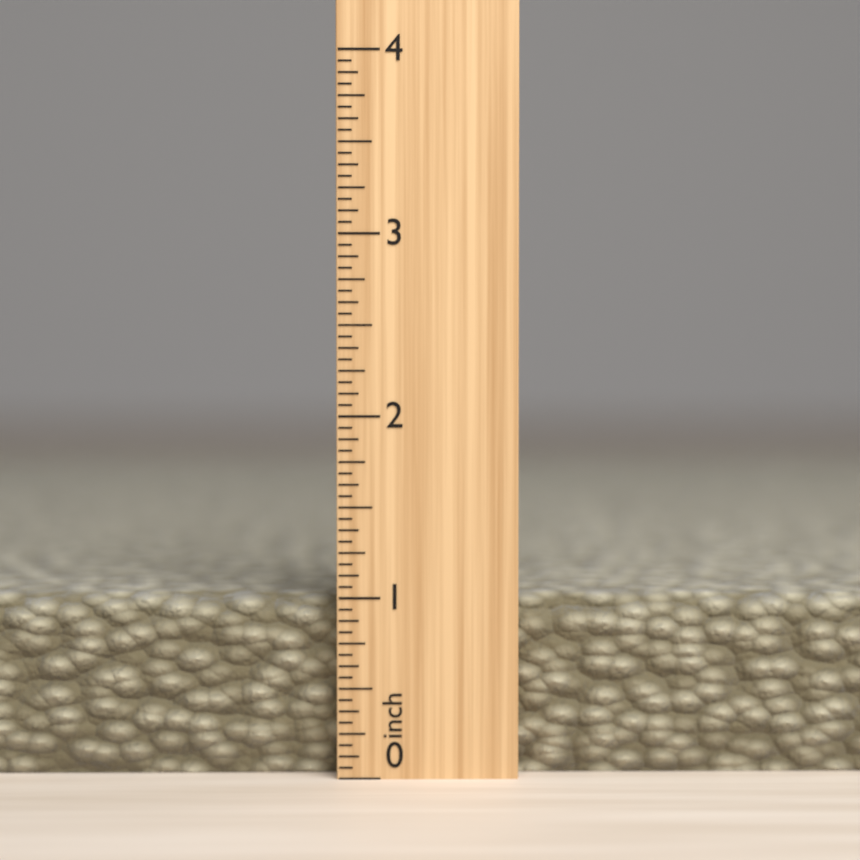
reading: 1.0000 inch
